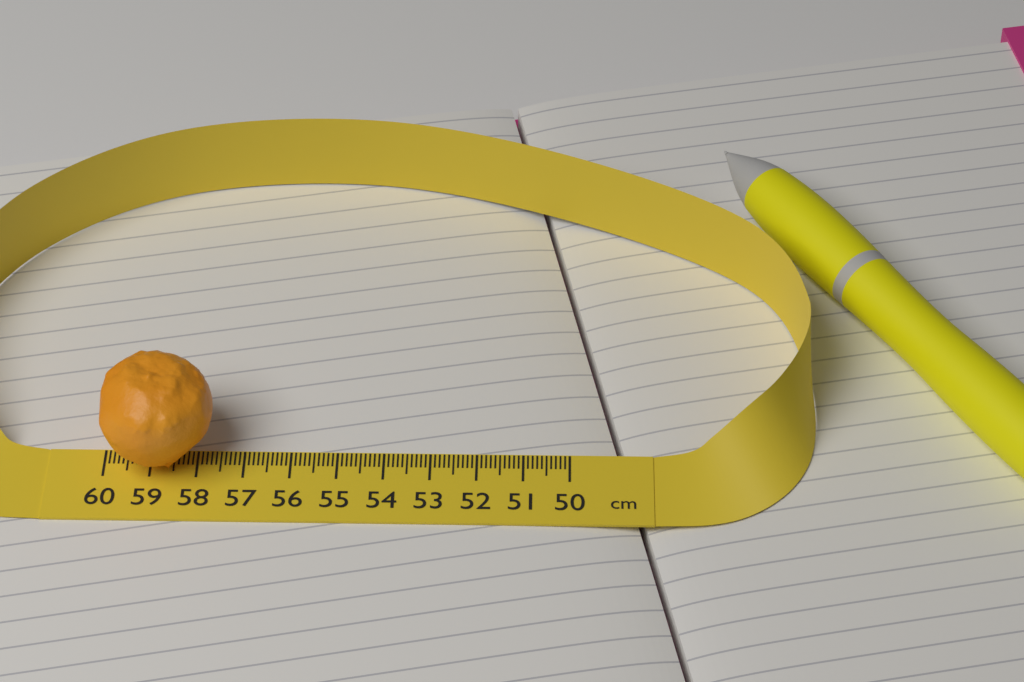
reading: 57.6 cm
